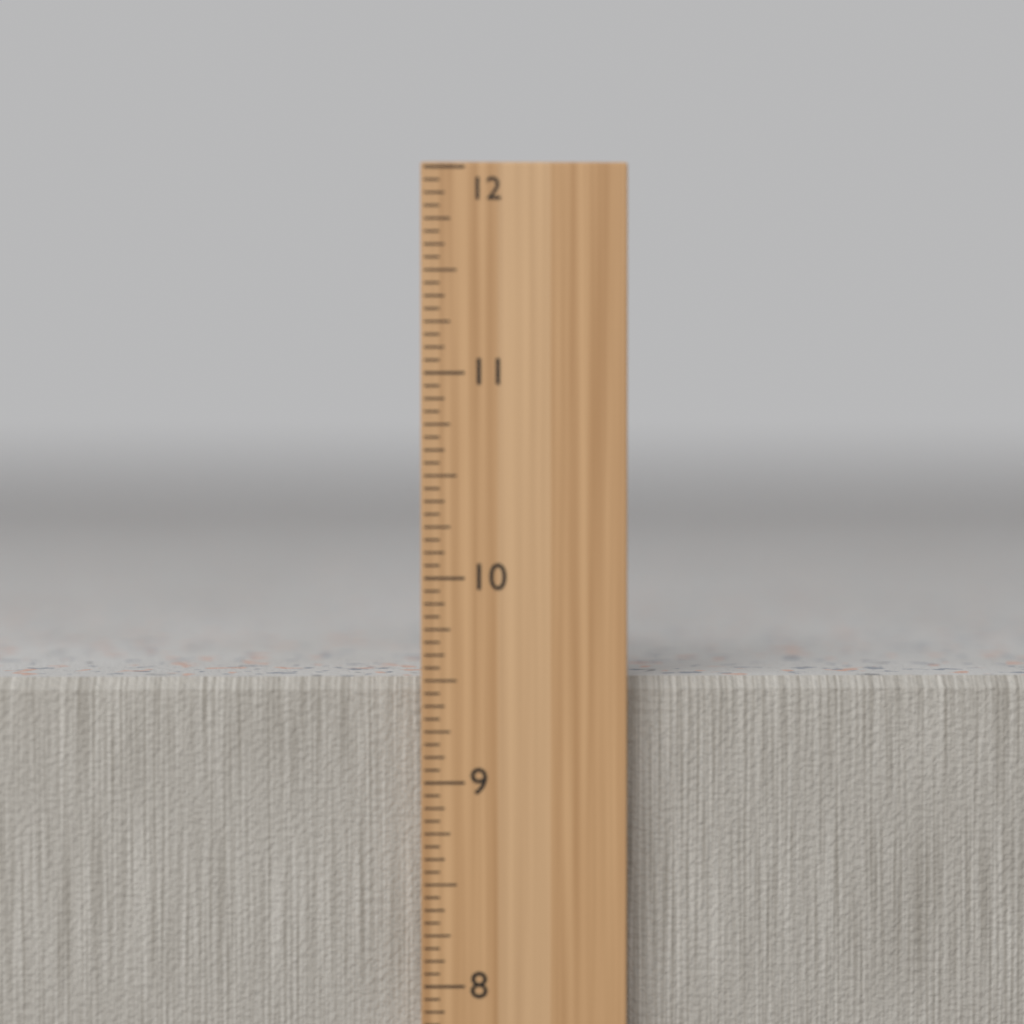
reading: 9.5000 in
